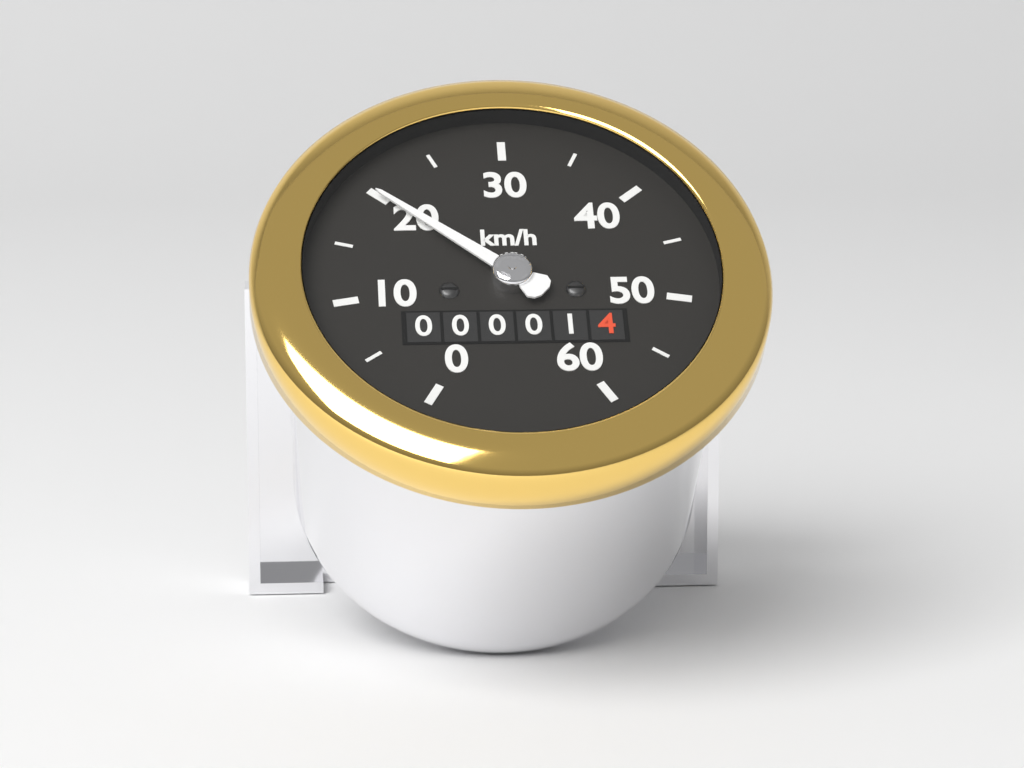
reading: 20 km/h
